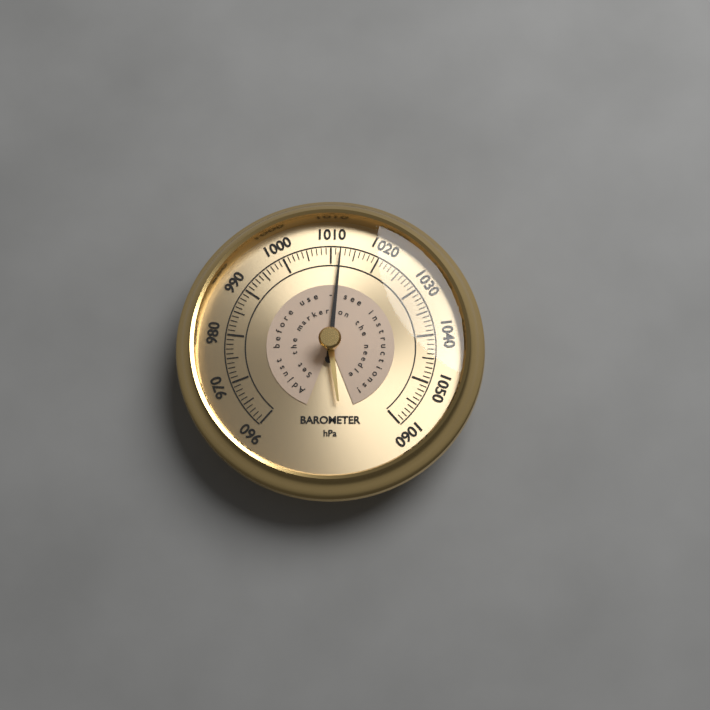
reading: 1012 hPa
